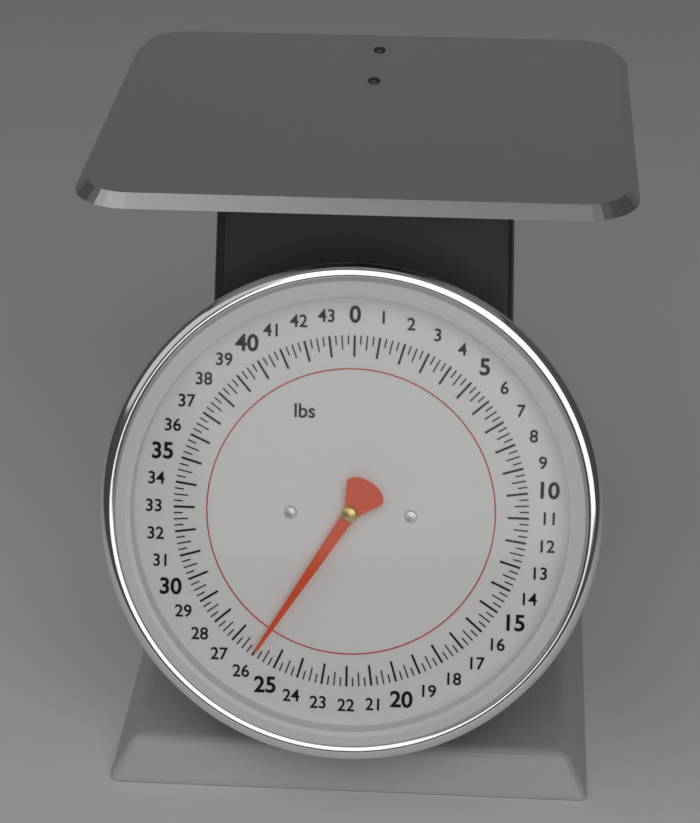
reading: 26.00 lbs
